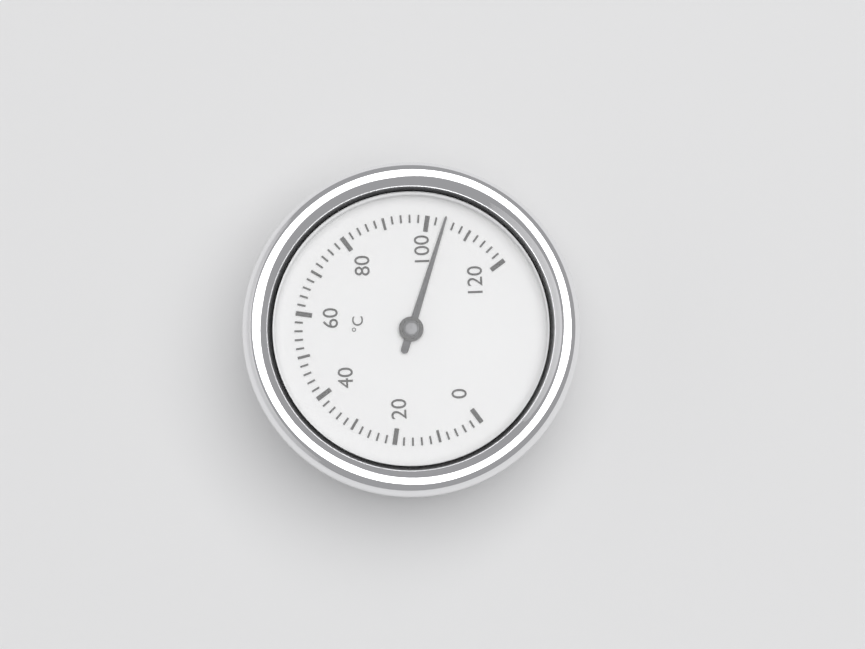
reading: 104 °C
